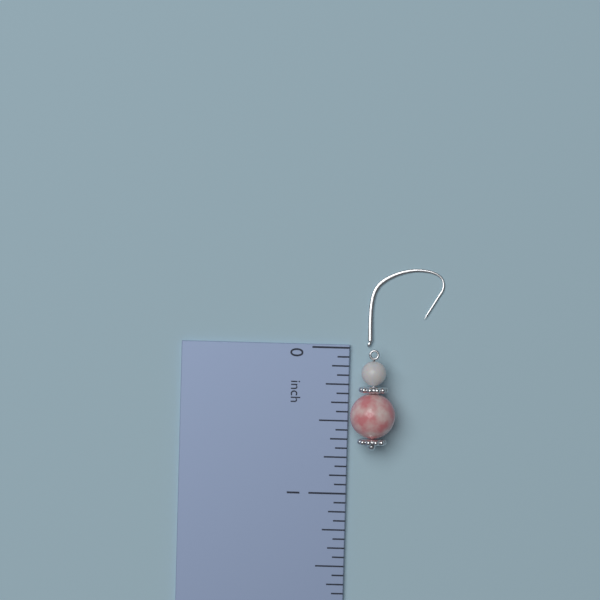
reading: 0.6875 inch
